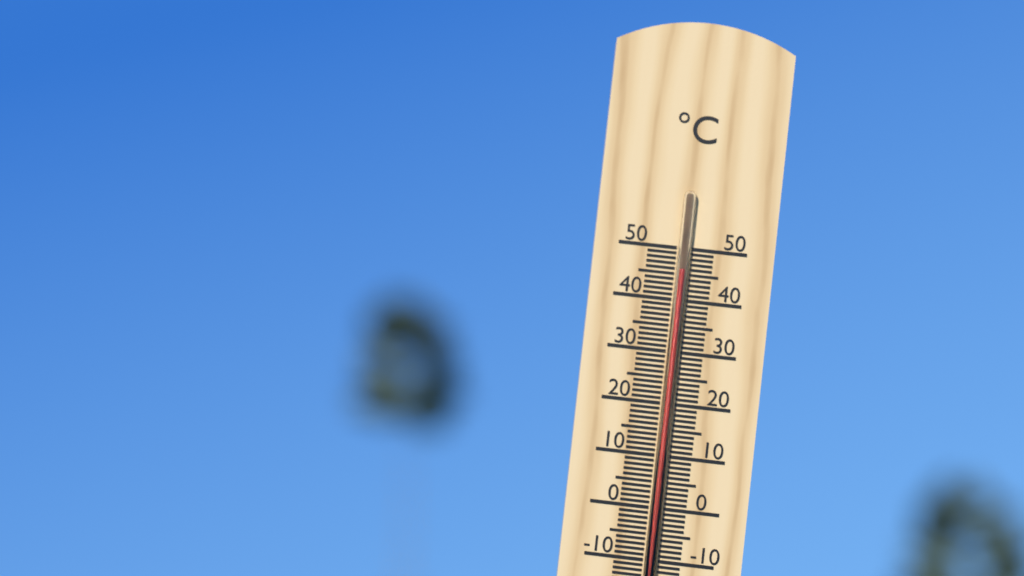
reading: 46 °C
